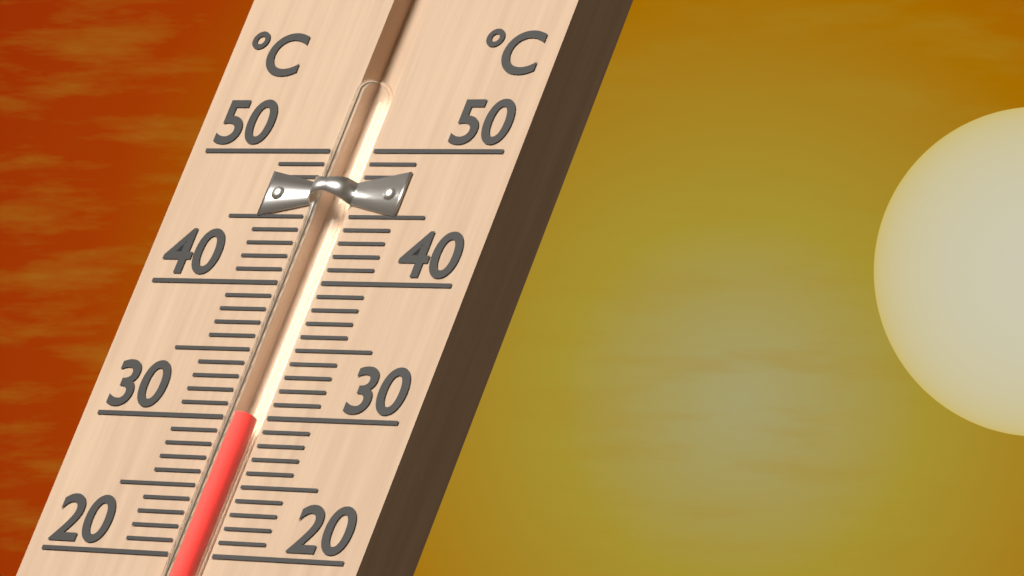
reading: 30 °C
